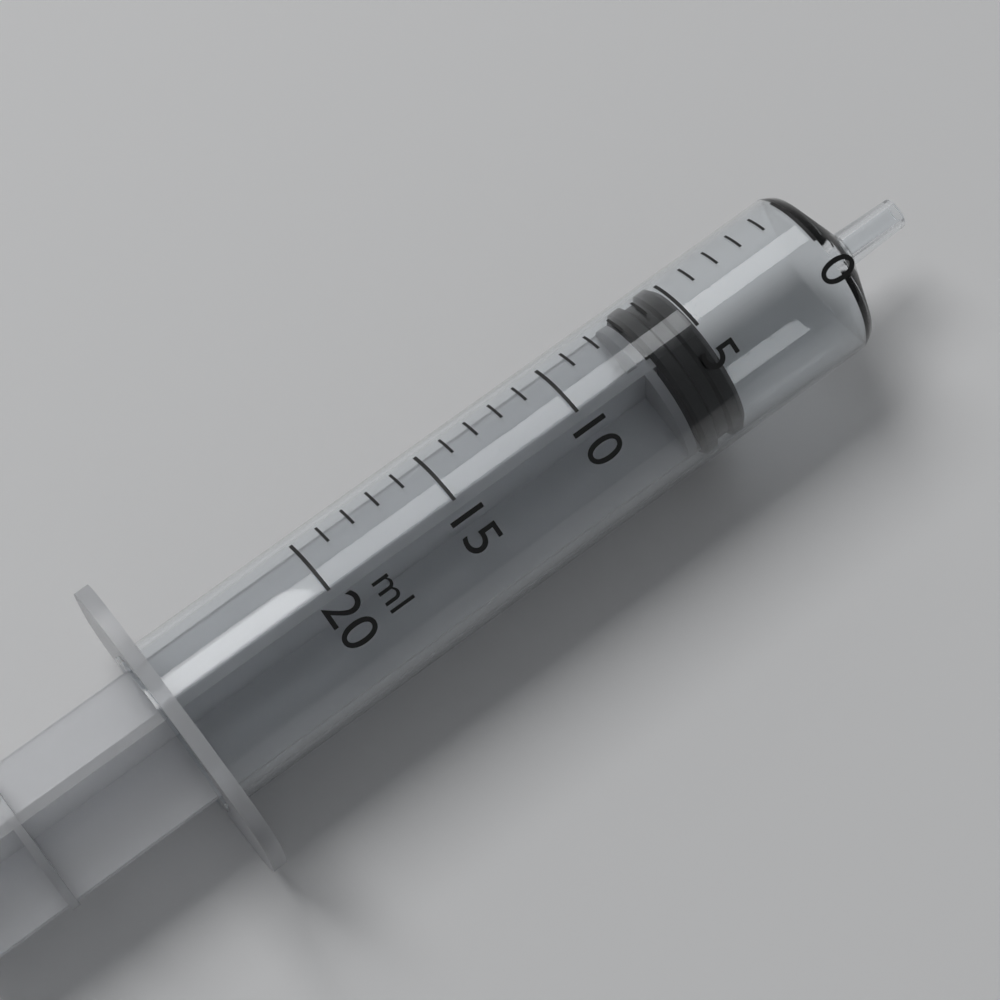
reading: 5 ml
